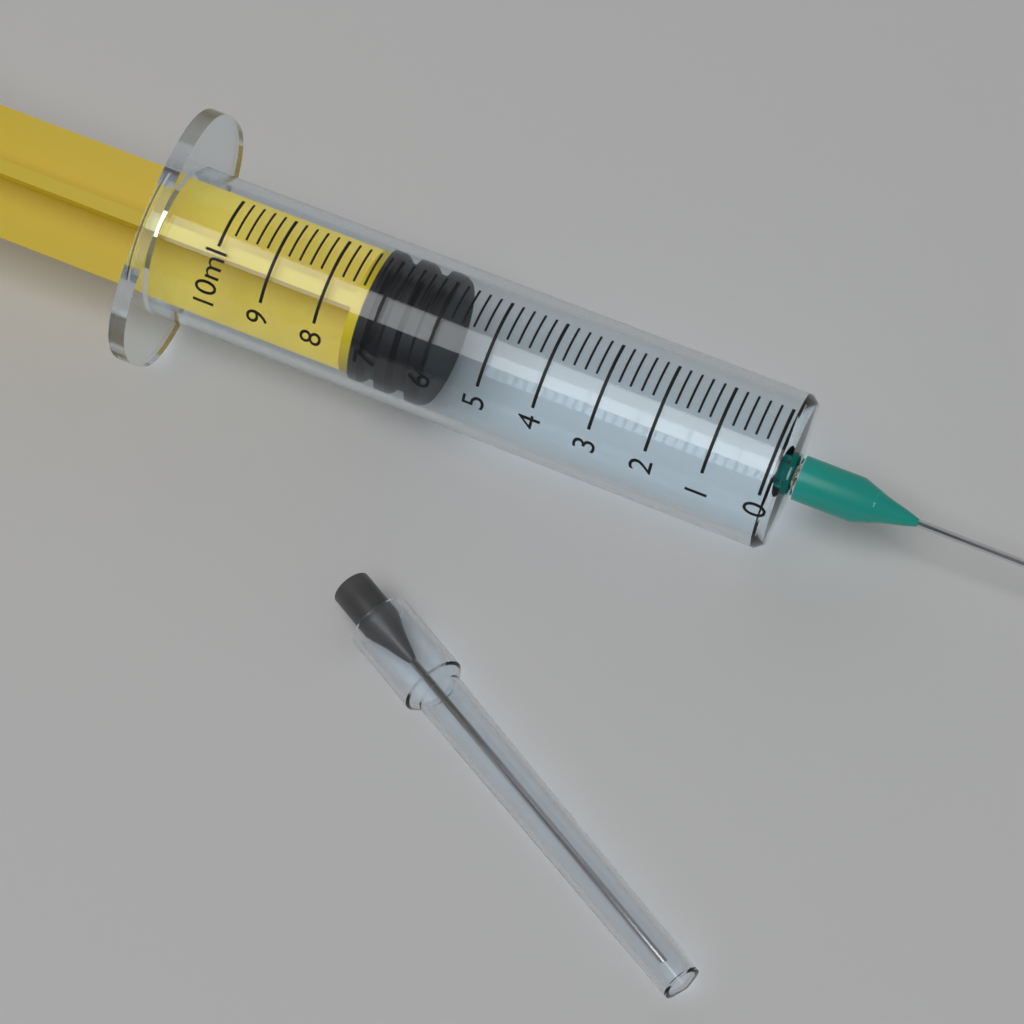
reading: 6.0 ml
